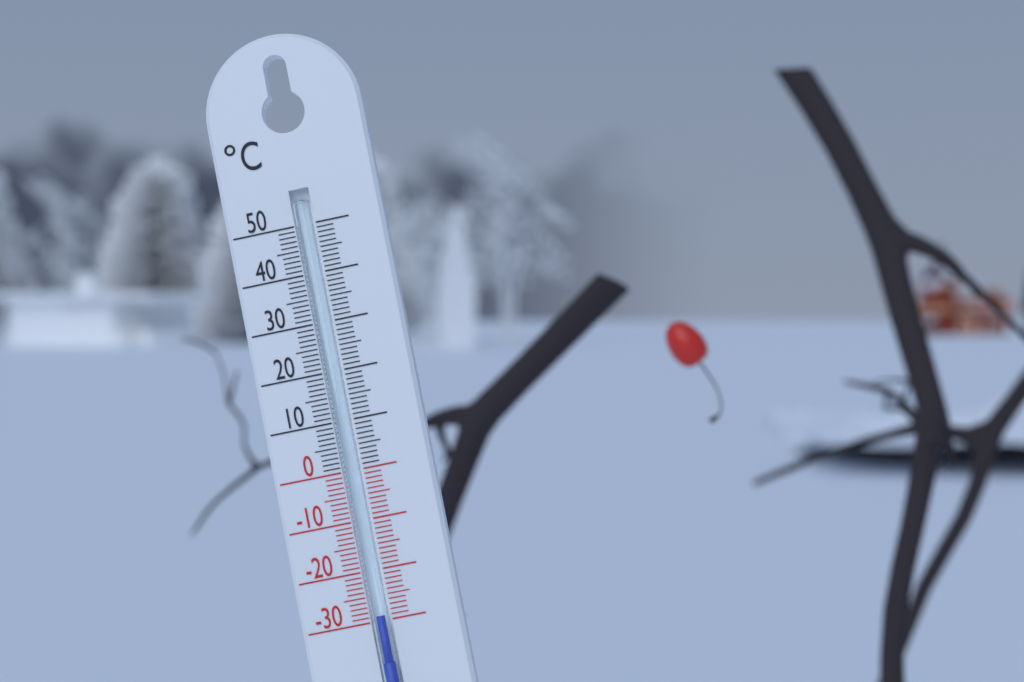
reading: -29 °C
